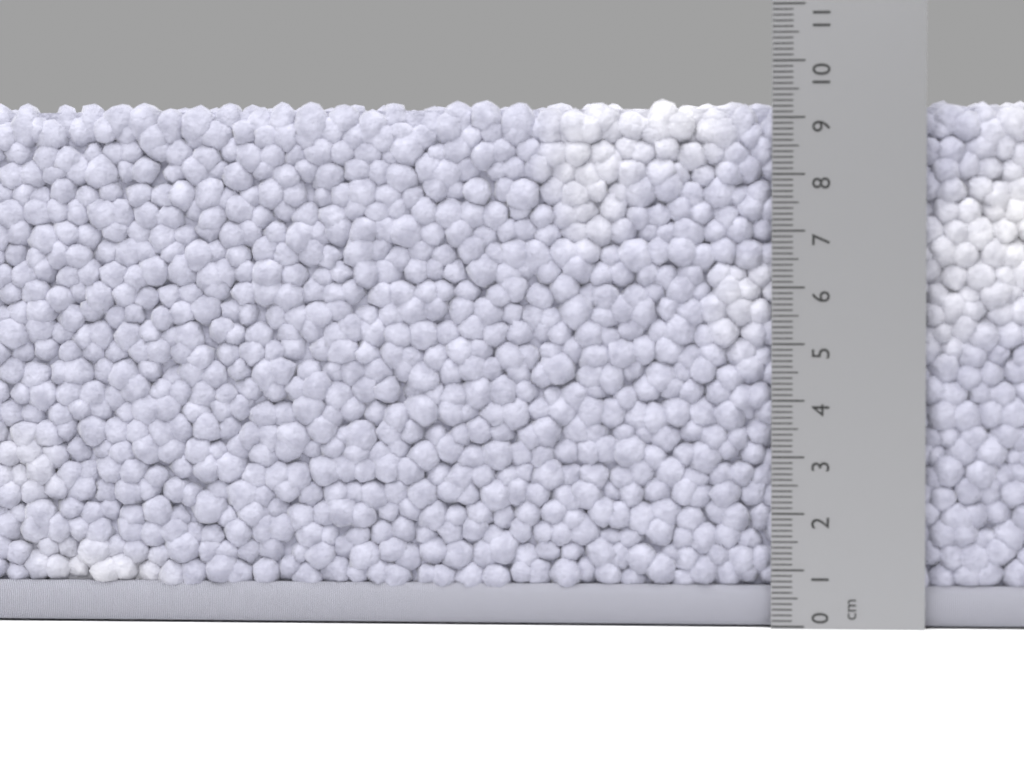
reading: 9.4 cm
